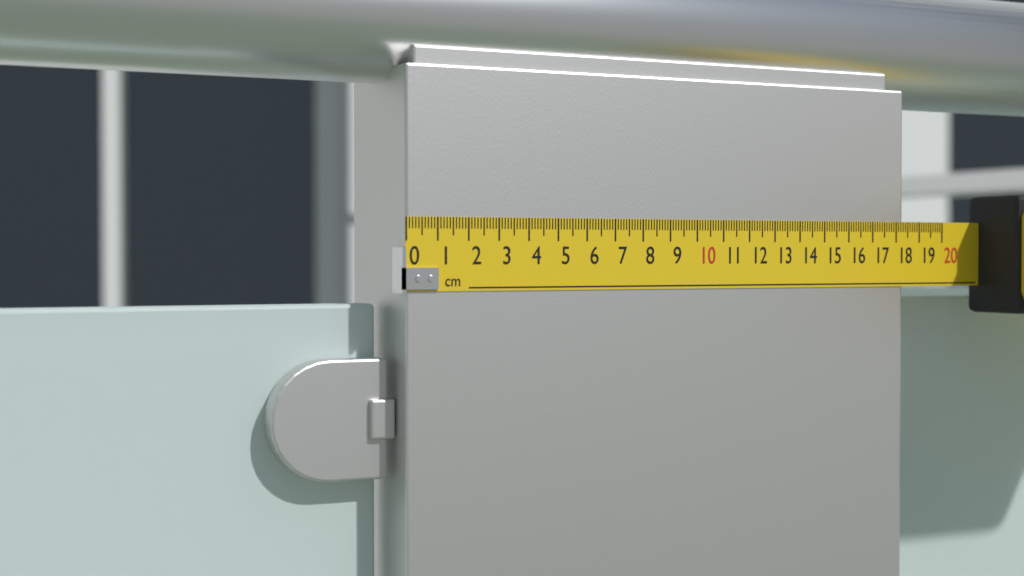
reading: 18.3 cm
